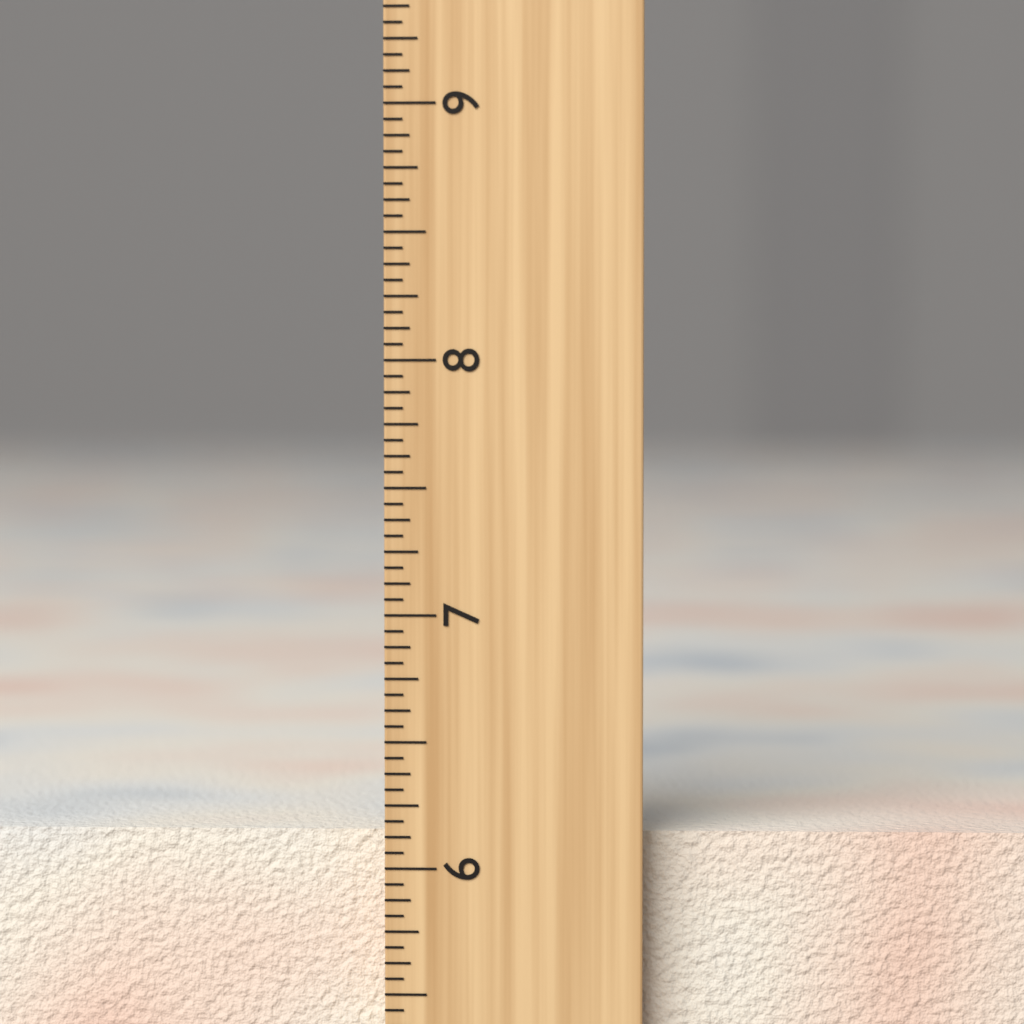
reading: 6.1250 inch
